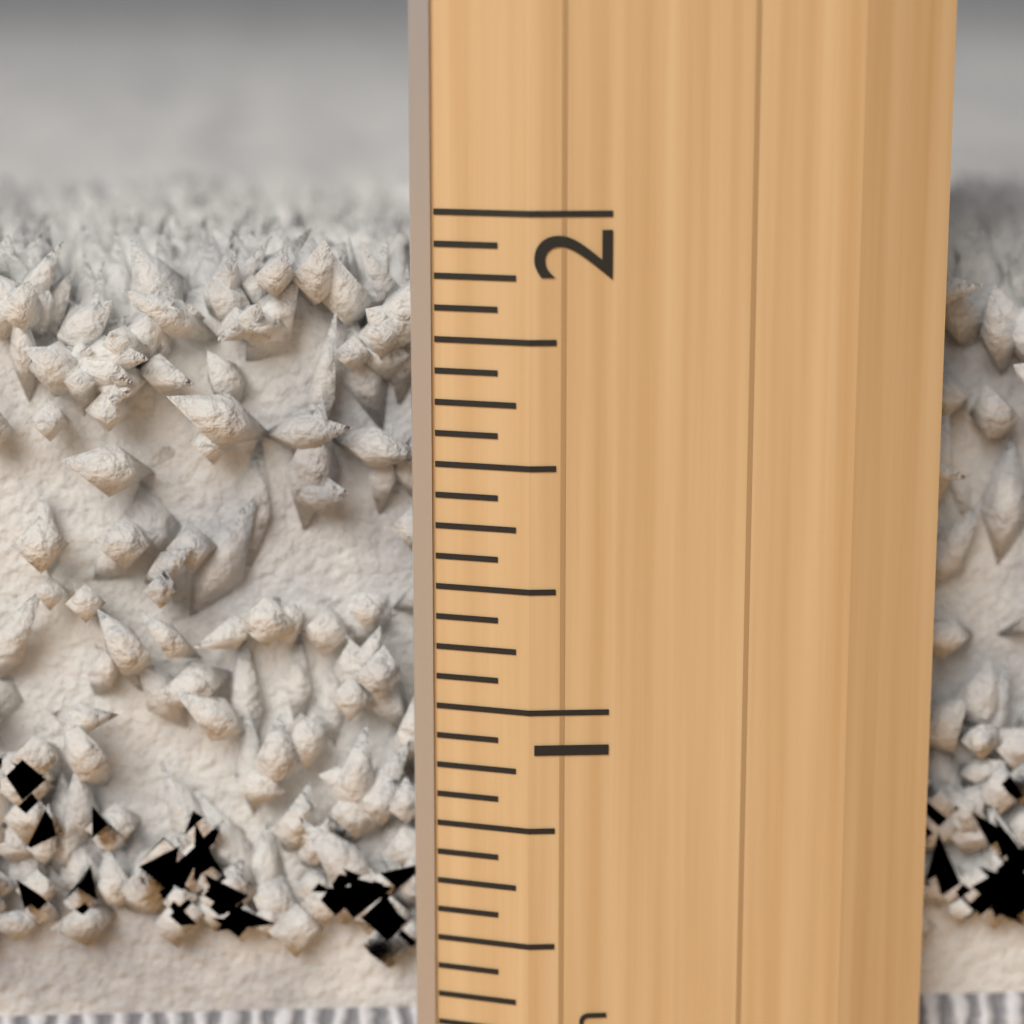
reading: 1.9375 inch
